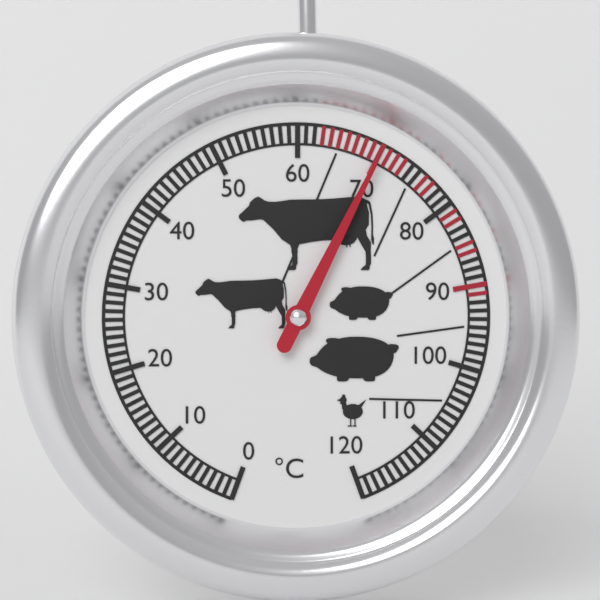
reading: 70 °C
